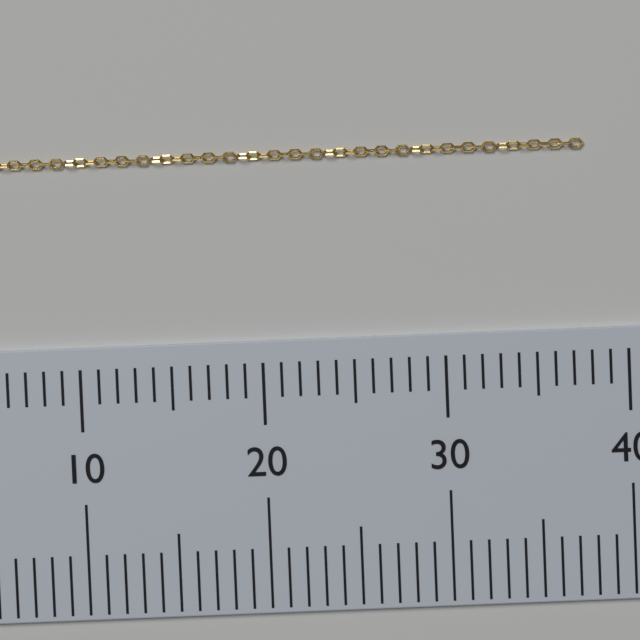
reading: 38 (no unit)
